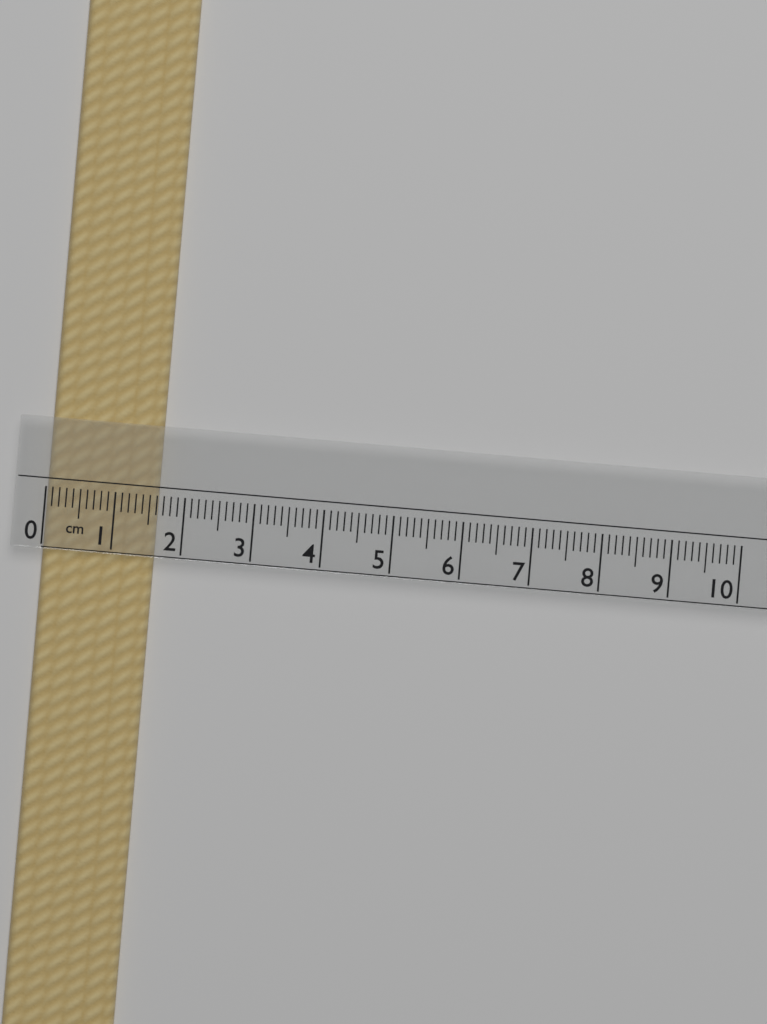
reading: 1.6 cm
